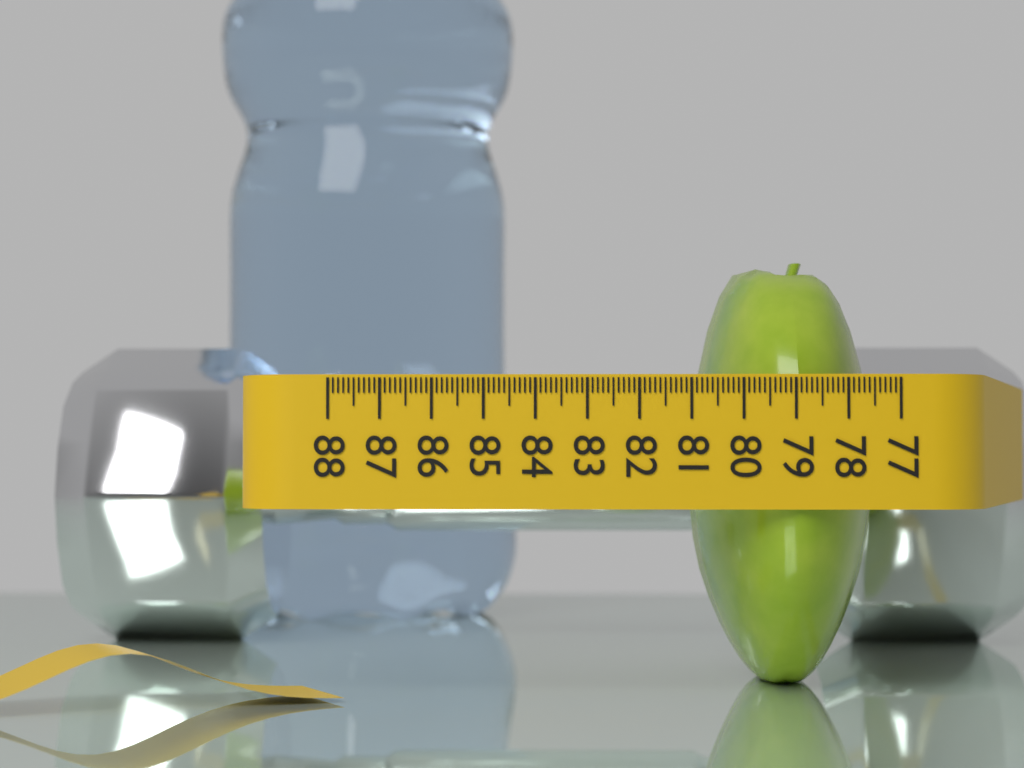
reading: 80.8 (no unit)
